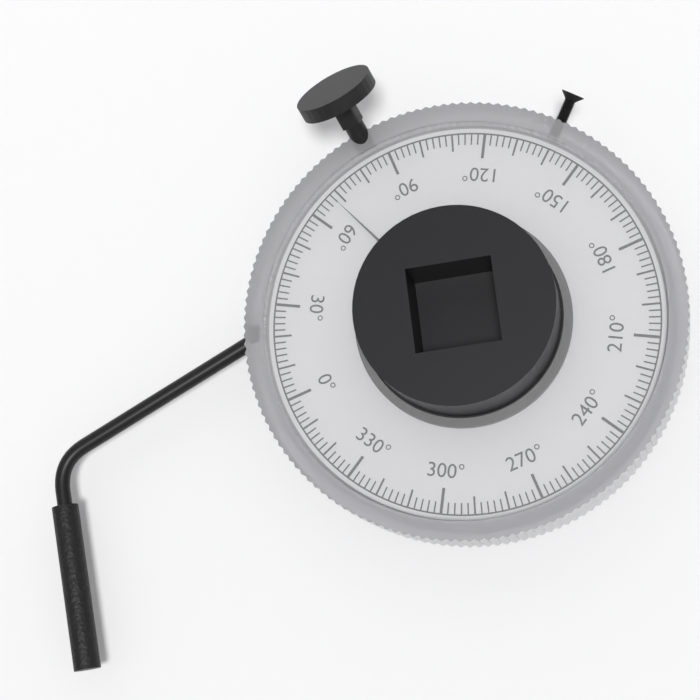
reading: 68 °
